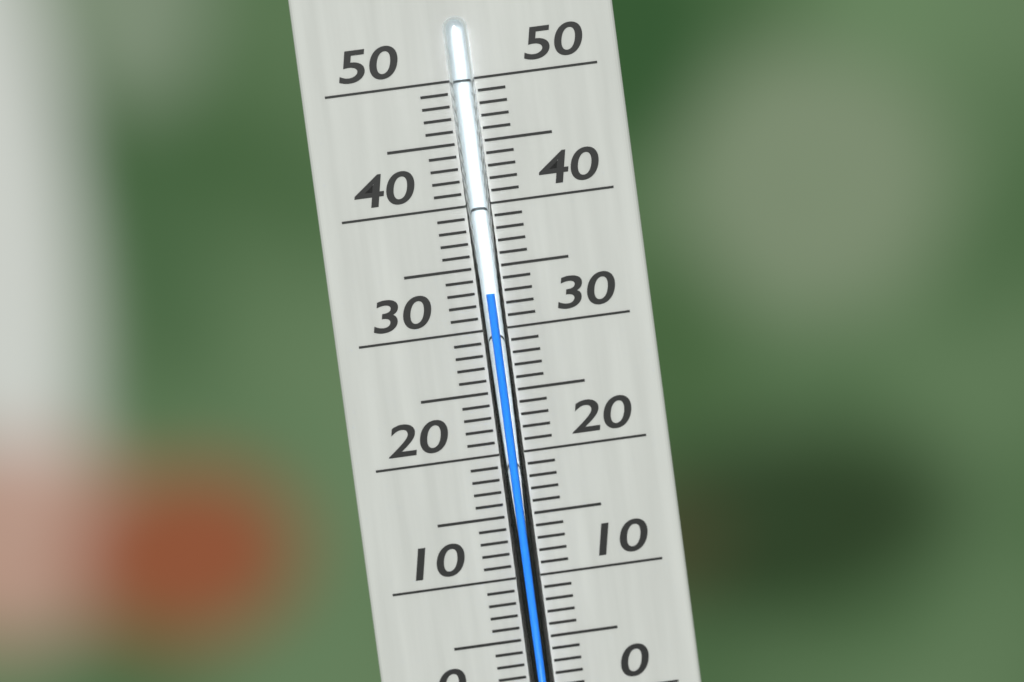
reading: 33 °C
